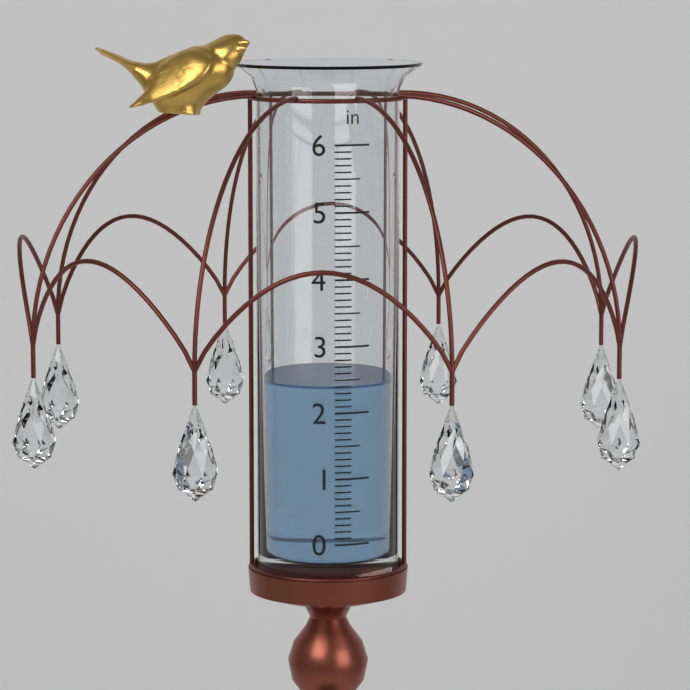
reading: 2.4 in
